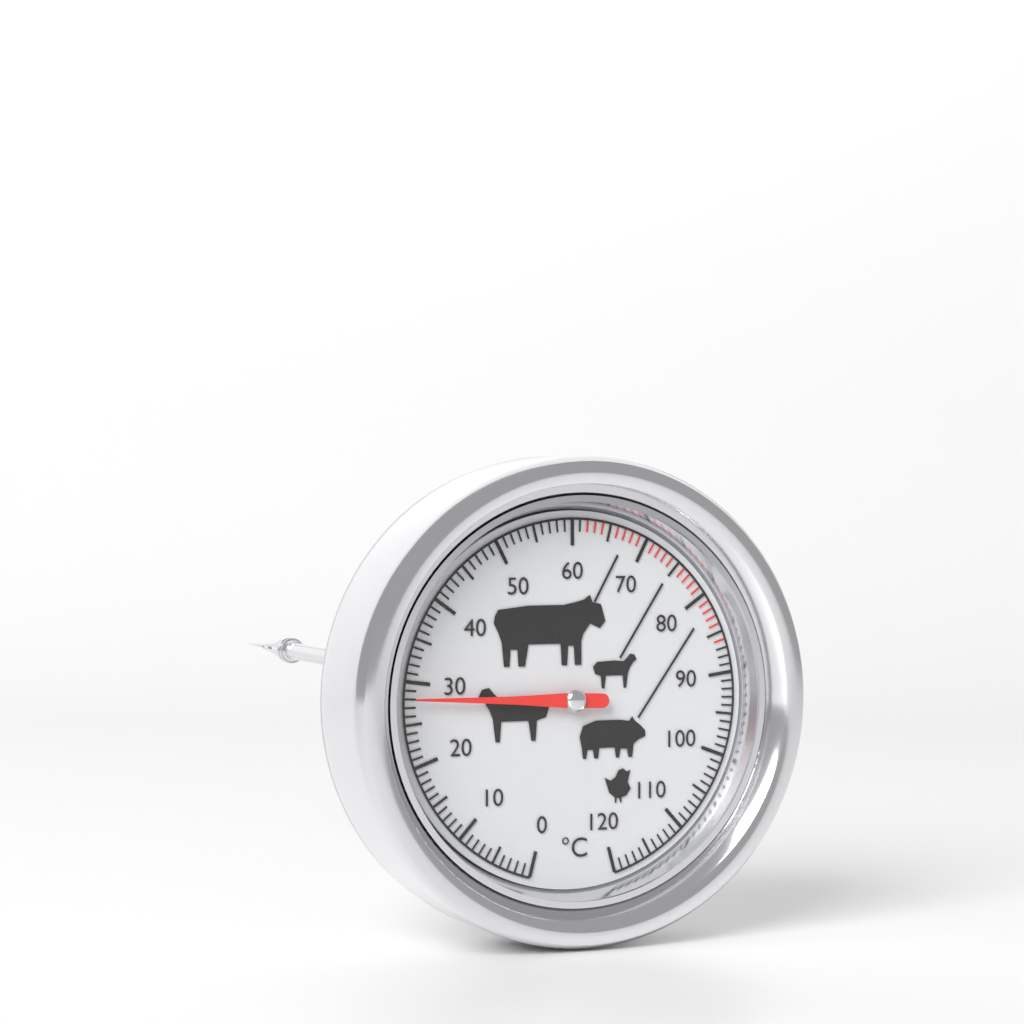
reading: 28 °C
